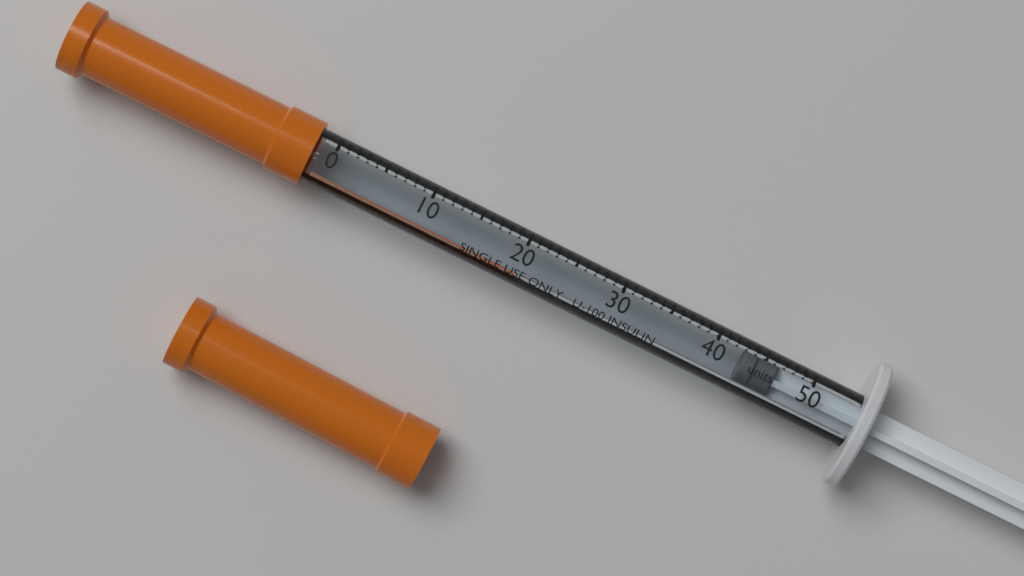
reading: 43 units
